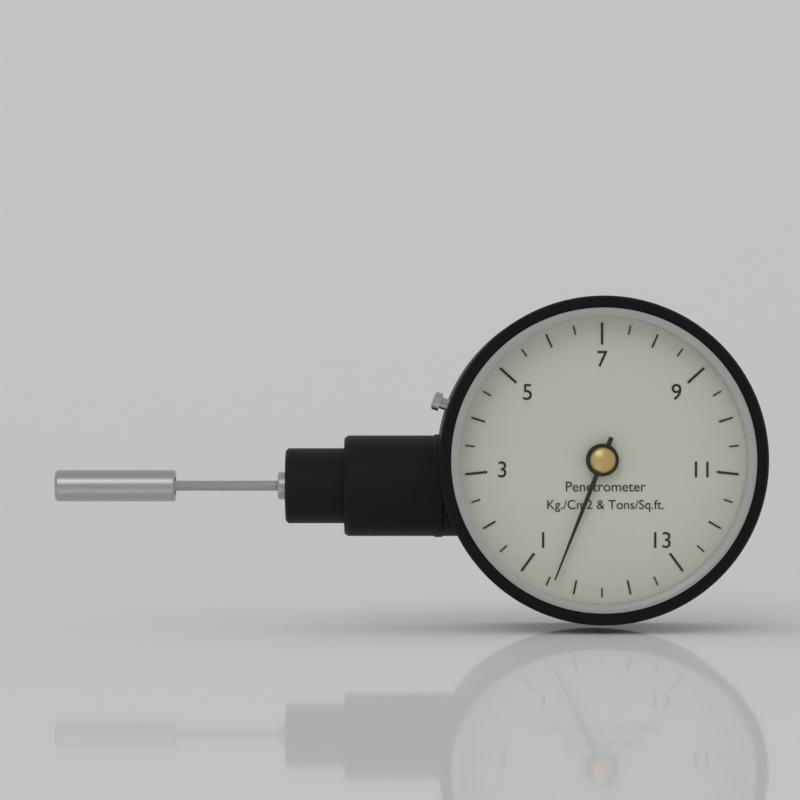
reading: 0.4 kg/cm²
